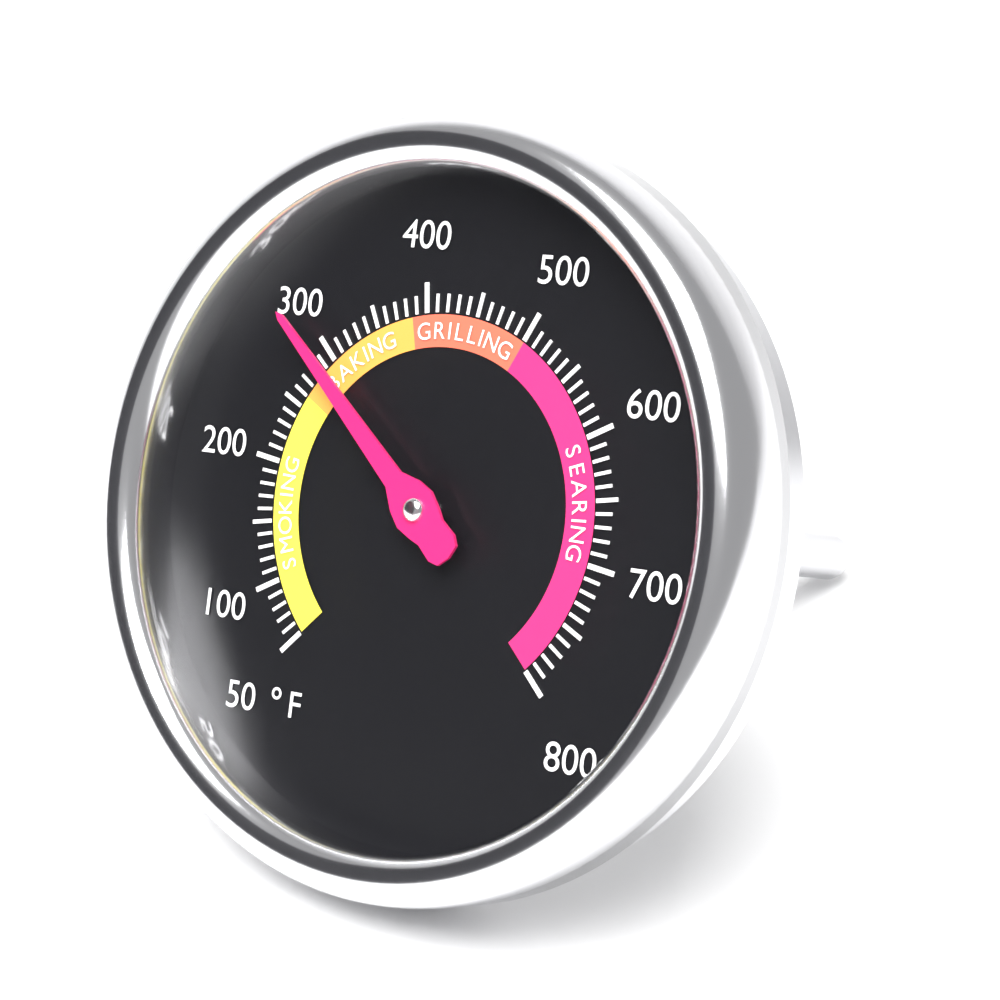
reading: 290 °F
